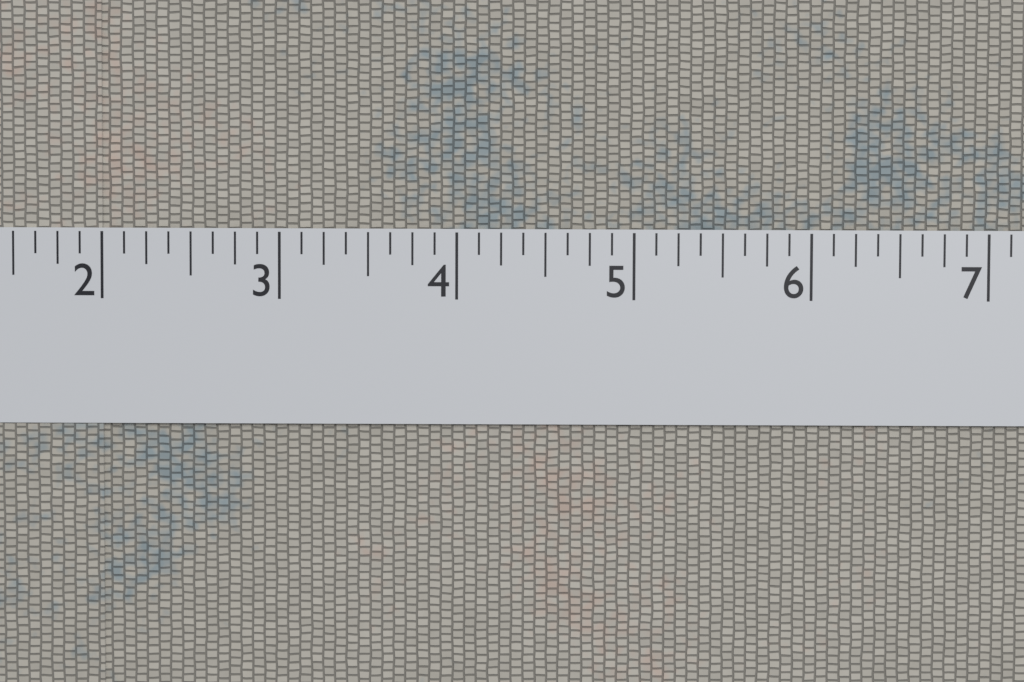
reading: 2.000 in
